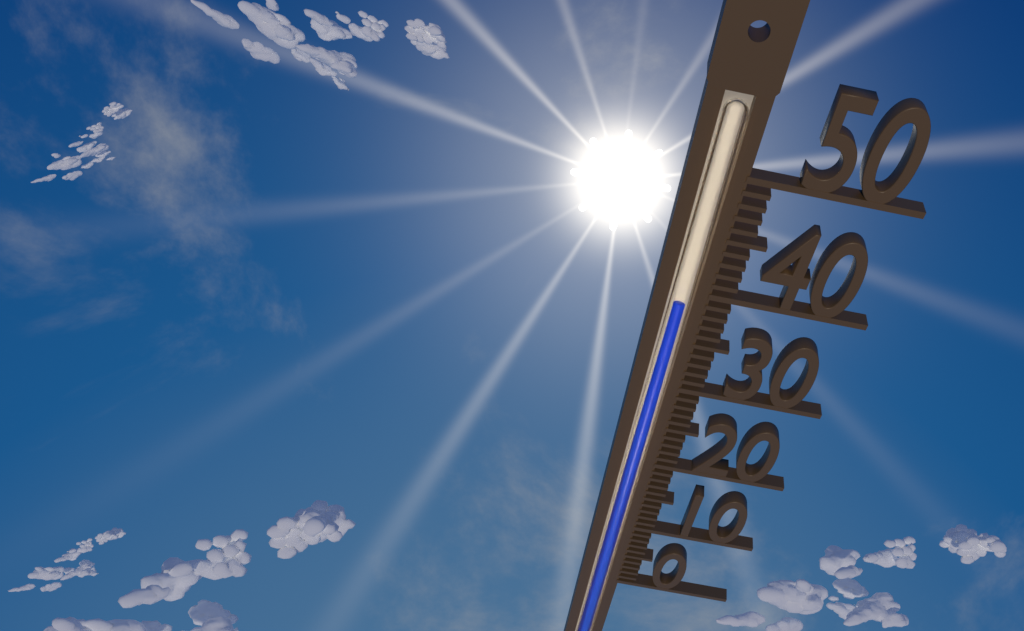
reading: 39 (no unit)
